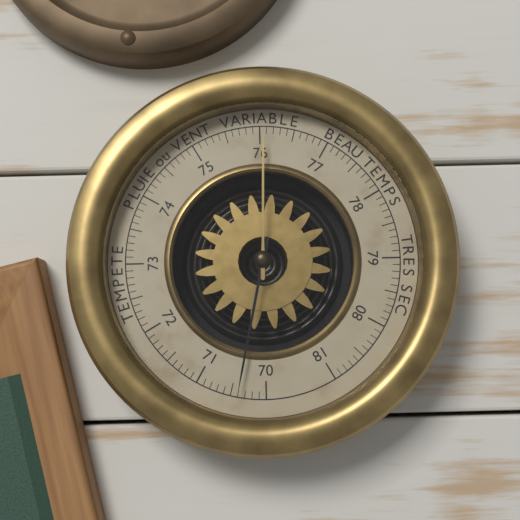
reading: 70.4 (no unit)
